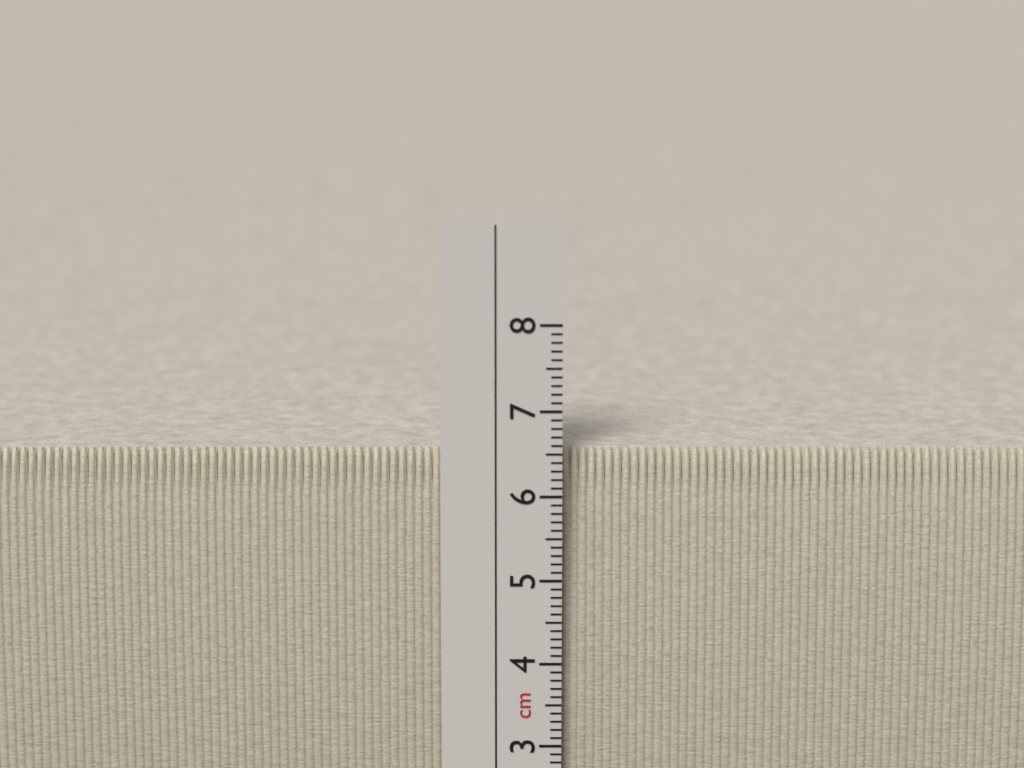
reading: 6.5 cm
